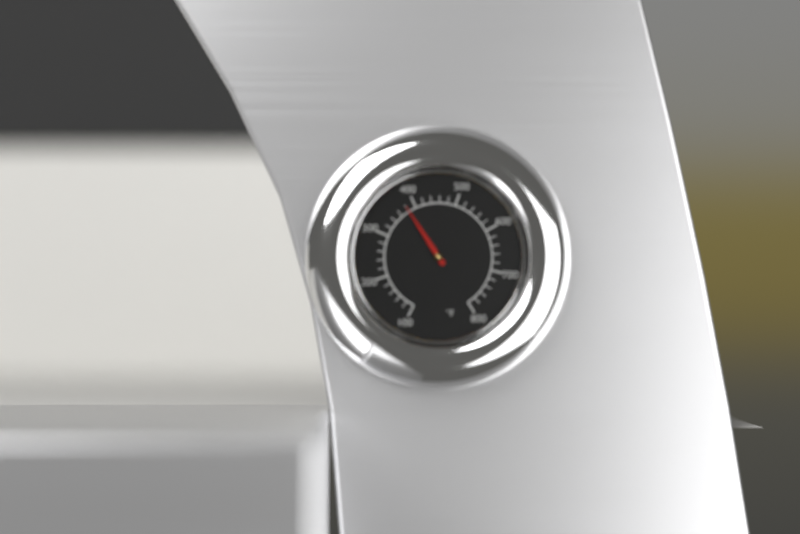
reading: 380 °F
